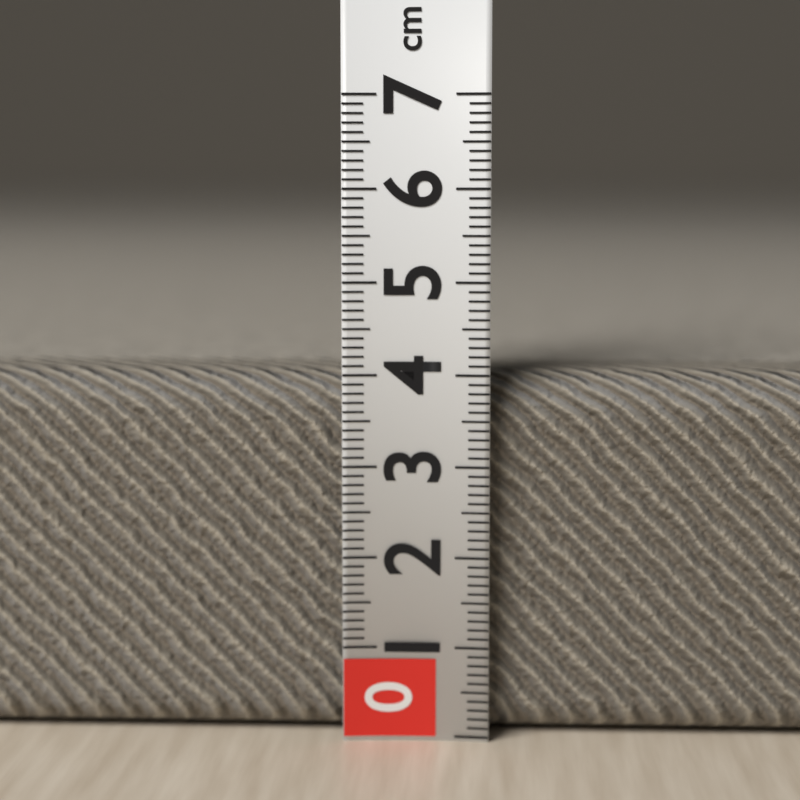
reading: 4.0 cm
